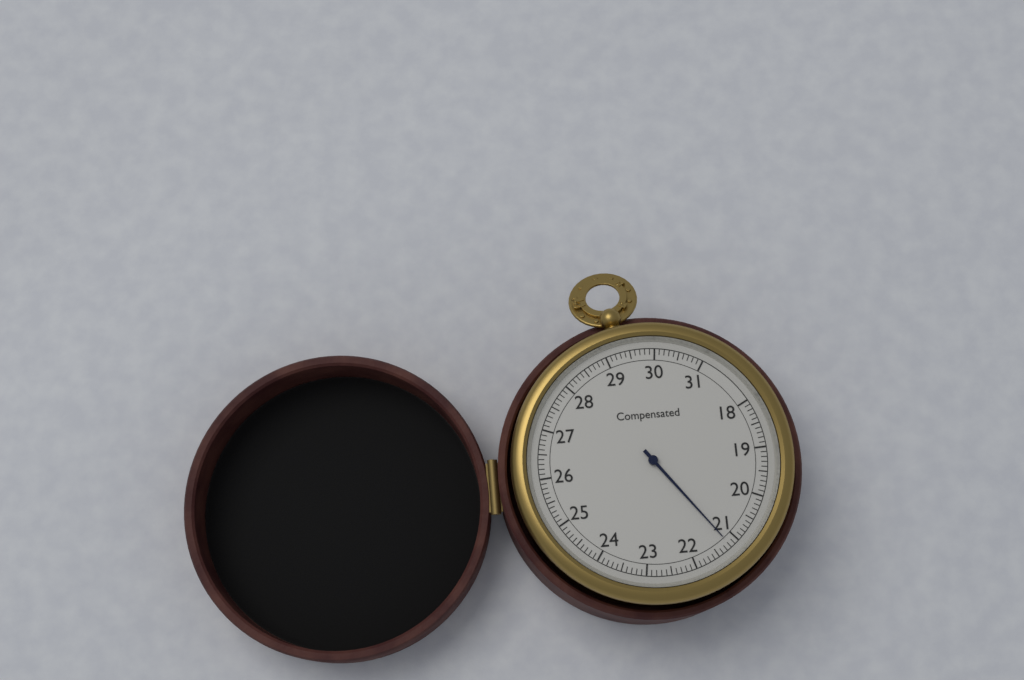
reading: 21.2 (no unit)
